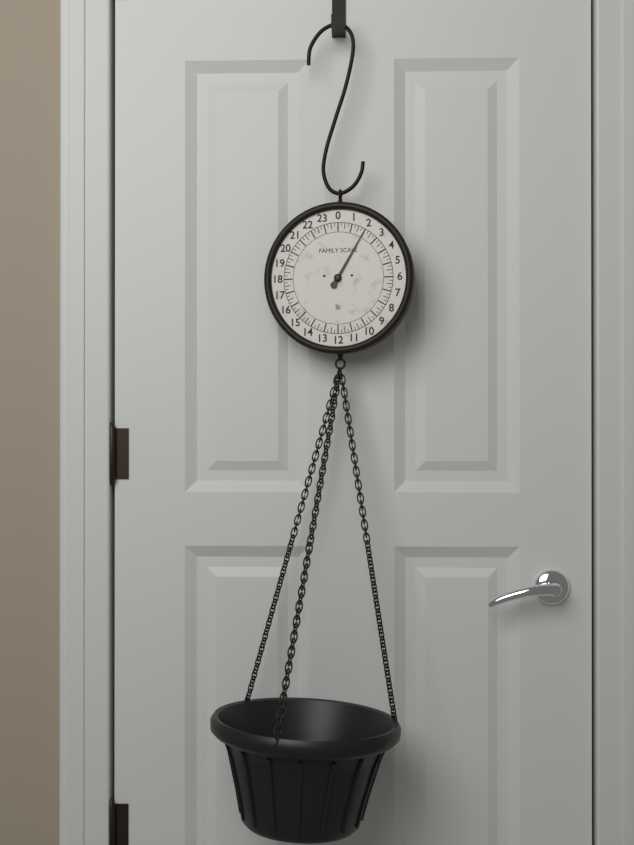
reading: 2.00 lb
